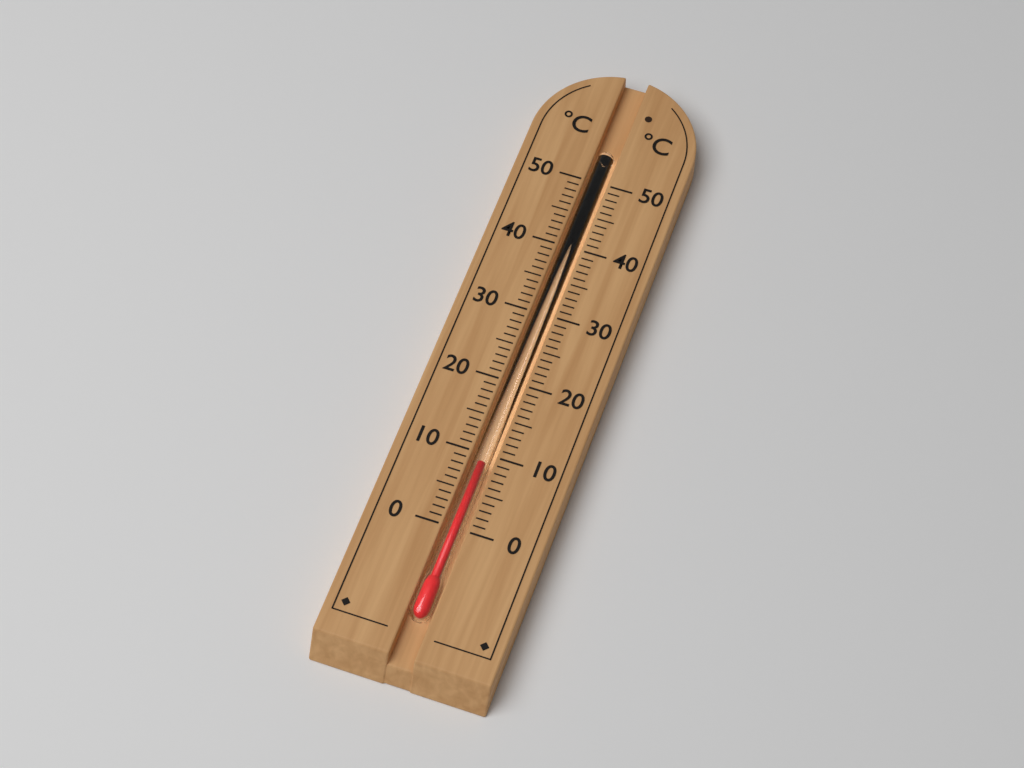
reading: 9 °C
